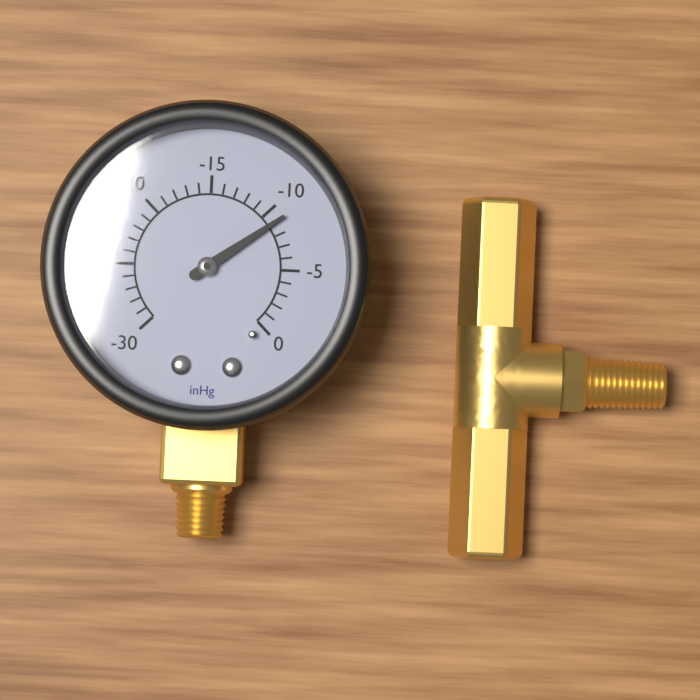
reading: -9 inHg
